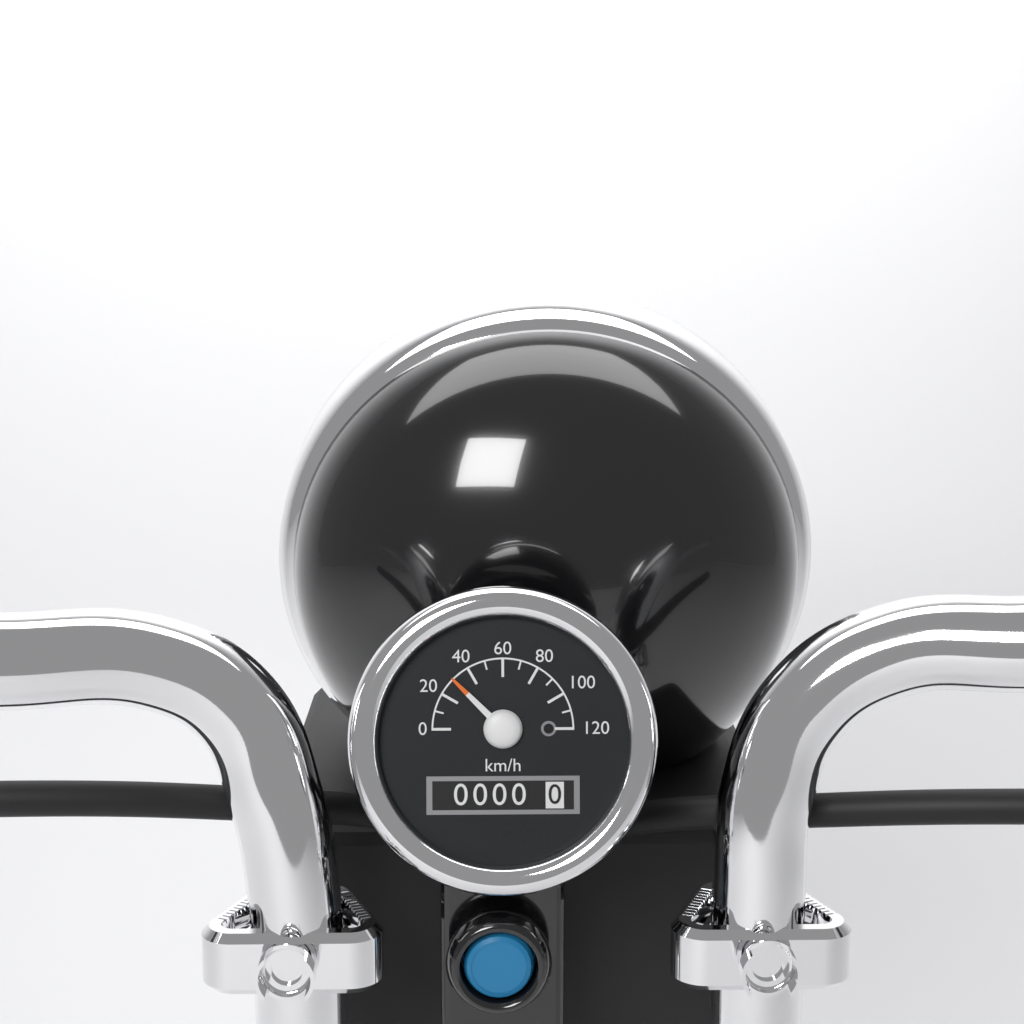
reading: 30 km/h
